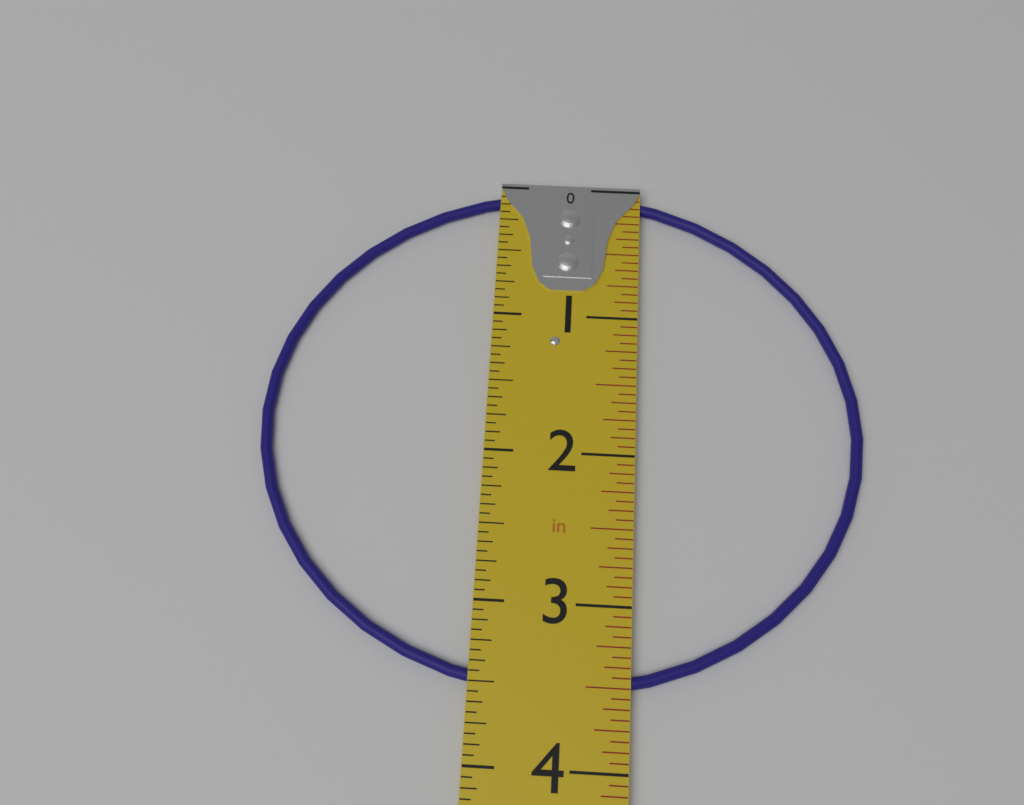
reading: 3.5625 in
